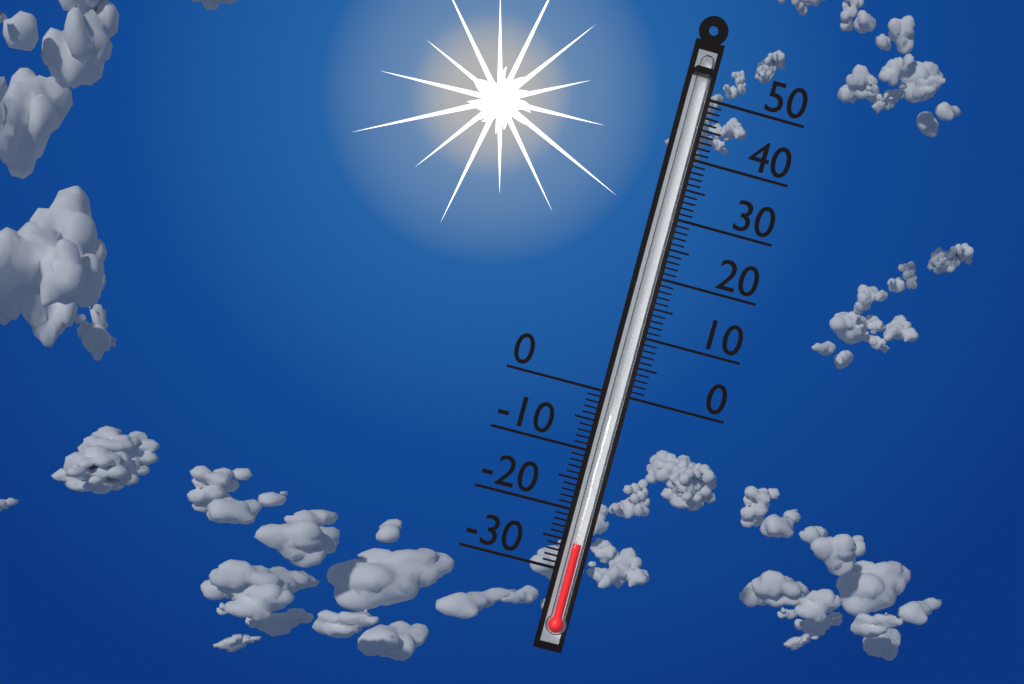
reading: -25 (no unit)
